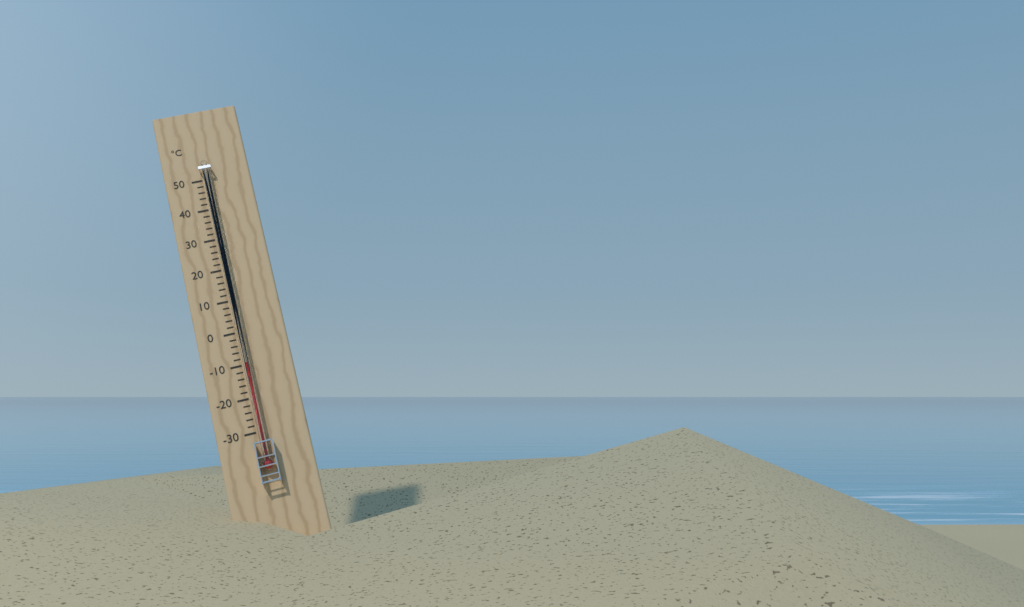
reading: -10 °C
